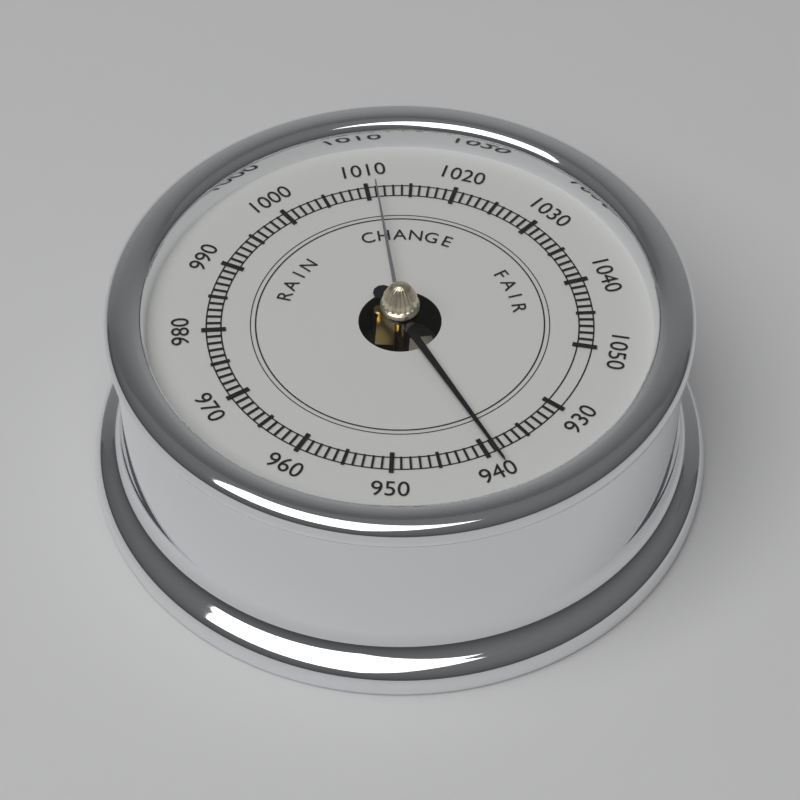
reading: 939 (no unit)
